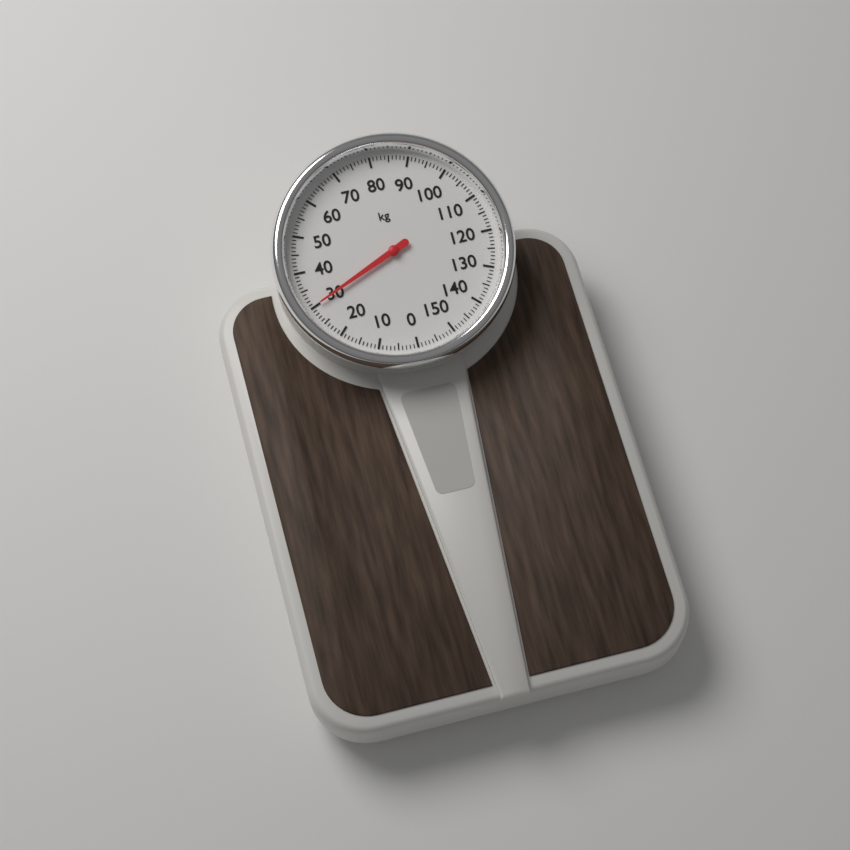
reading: 30 kg
